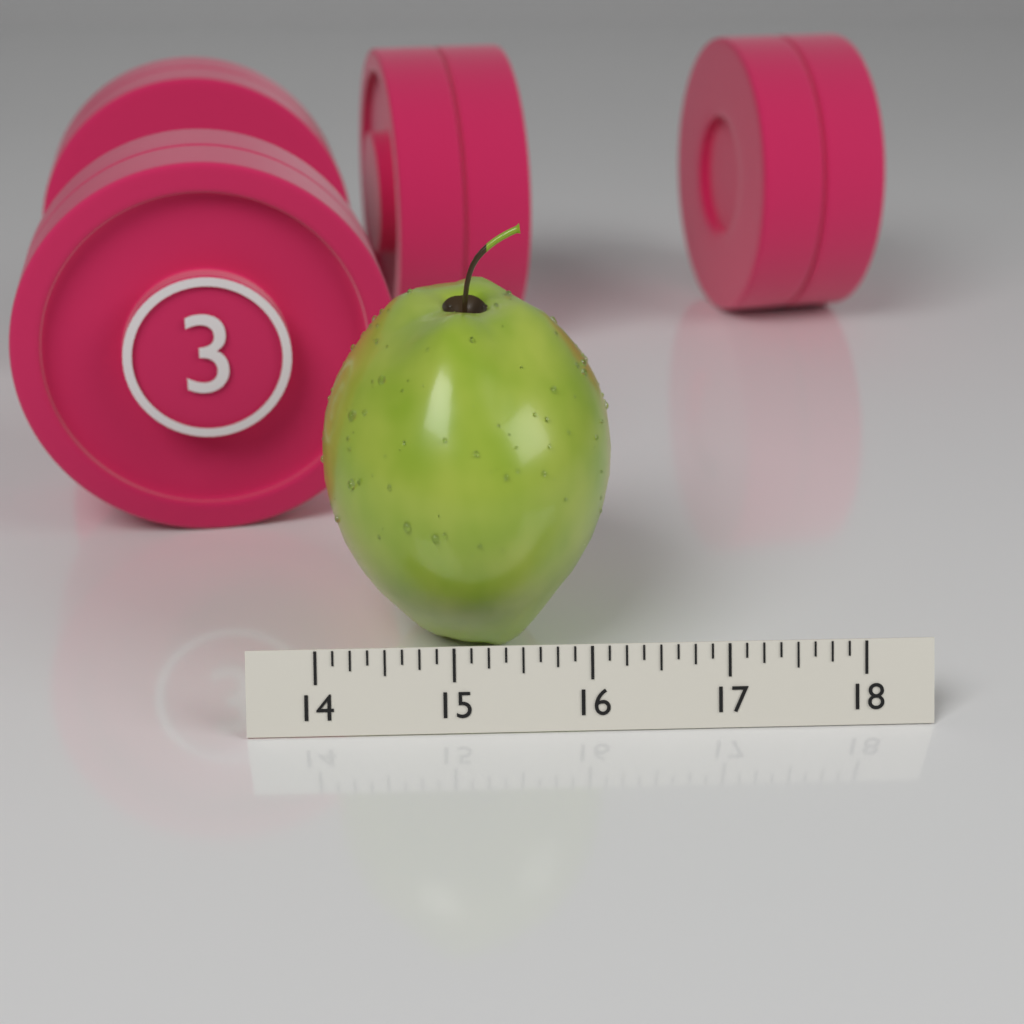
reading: 16.250 (no unit)
